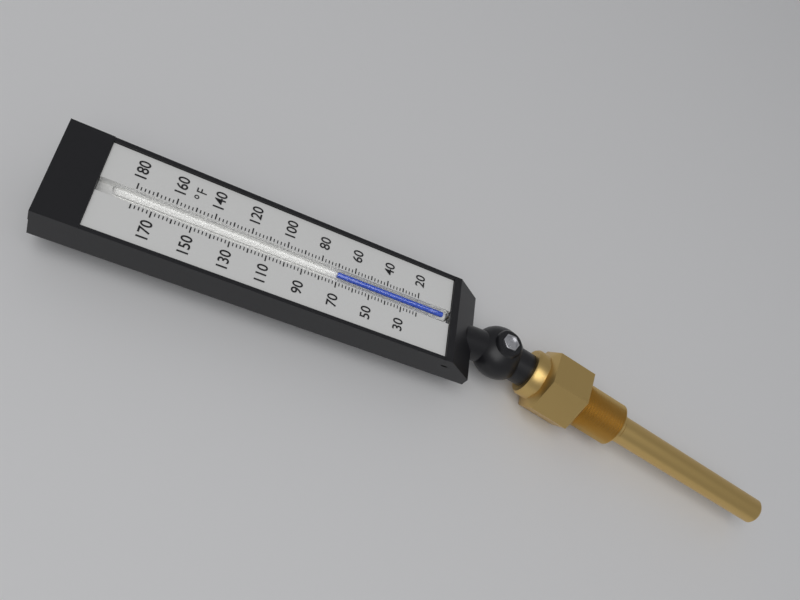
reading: 70 °F
